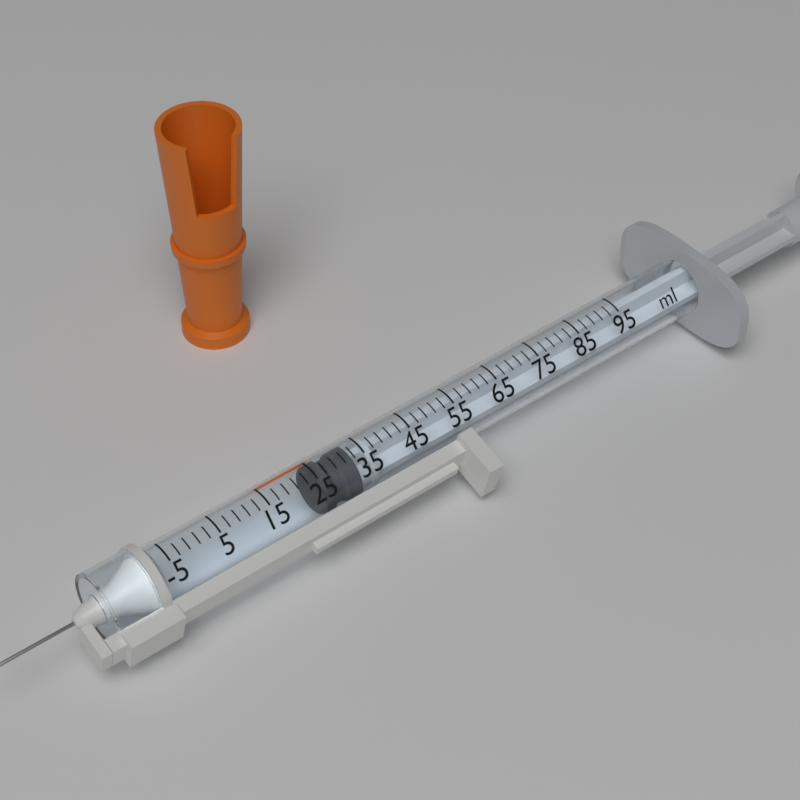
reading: 25 ml
